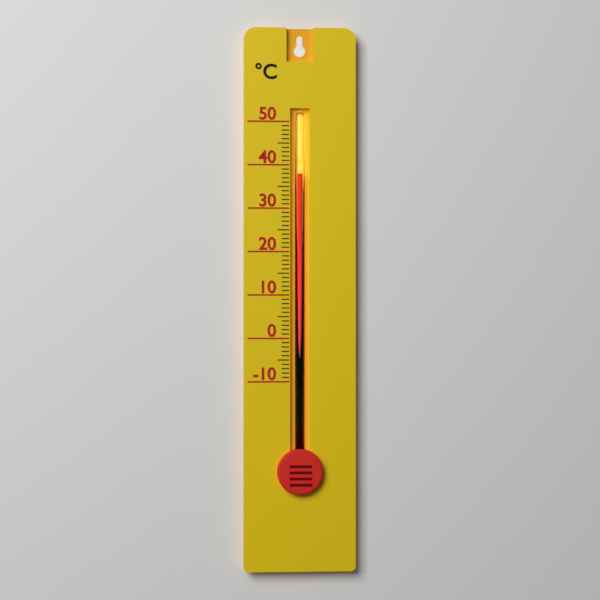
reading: 38 °C
